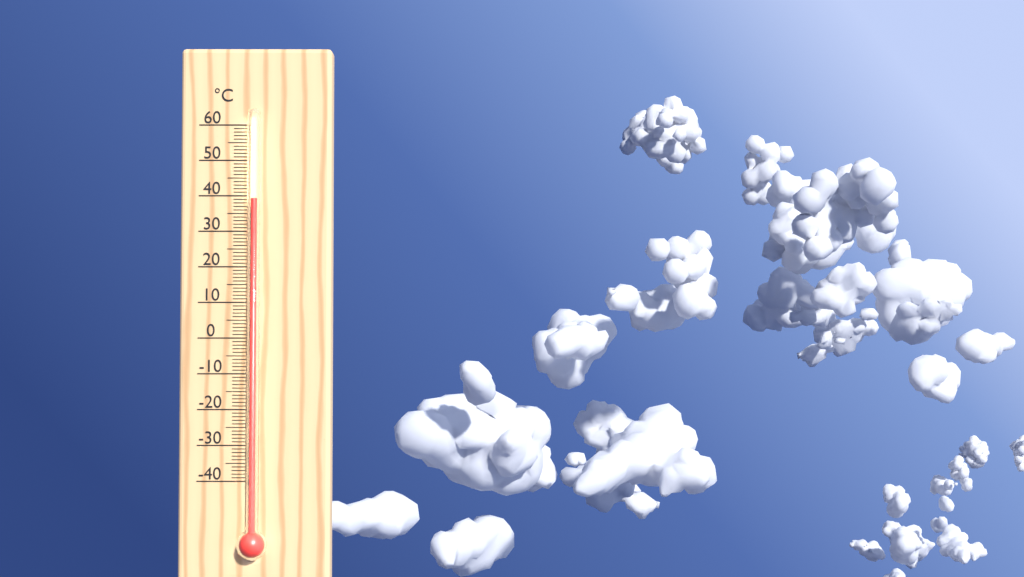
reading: 39 °C
